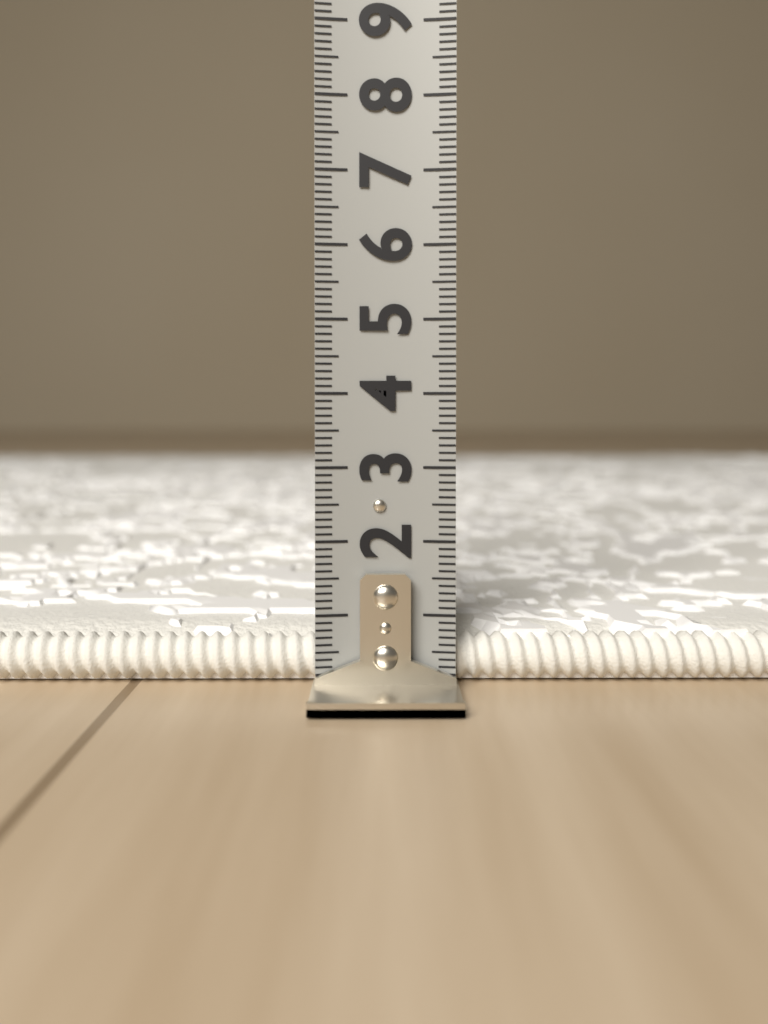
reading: 0.7 (no unit)
